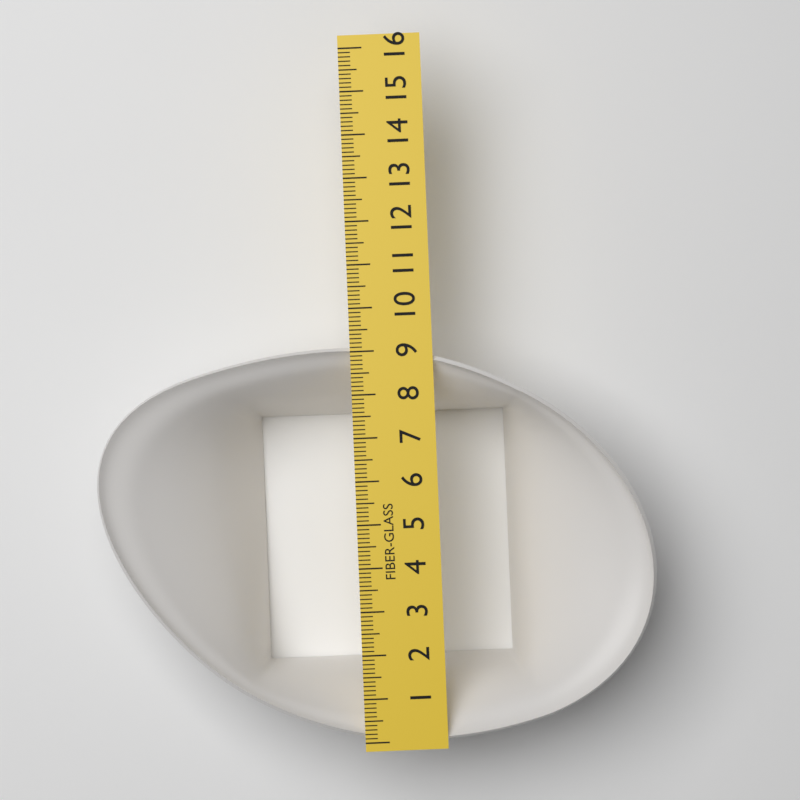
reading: 9.1 (no unit)
